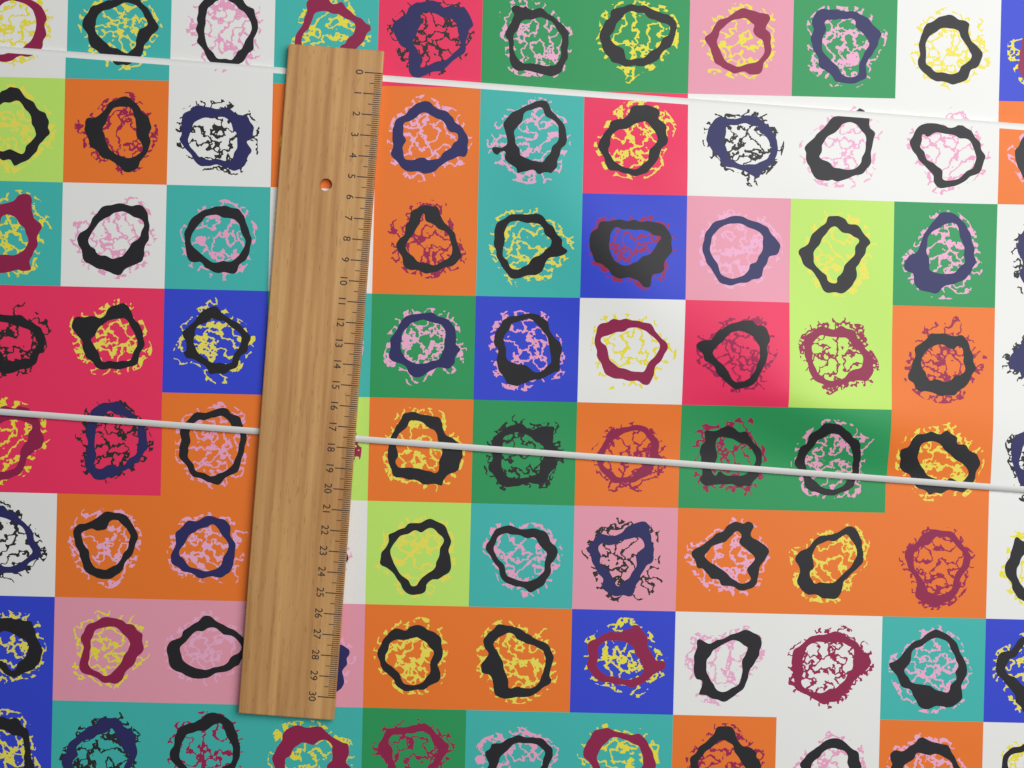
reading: 17.7 (no unit)
